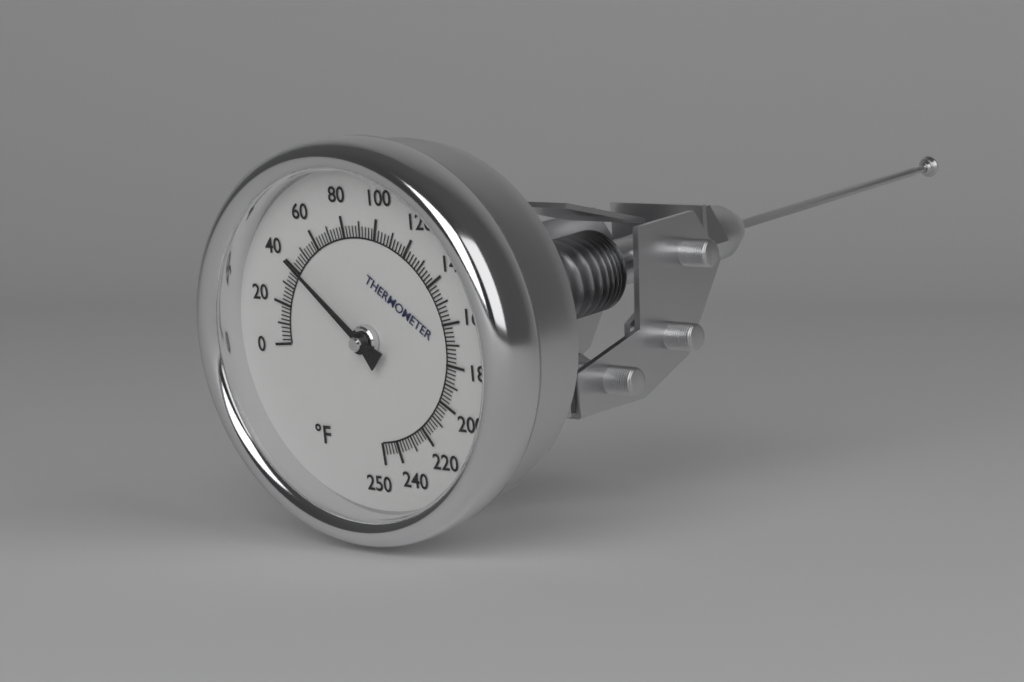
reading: 42 °F
